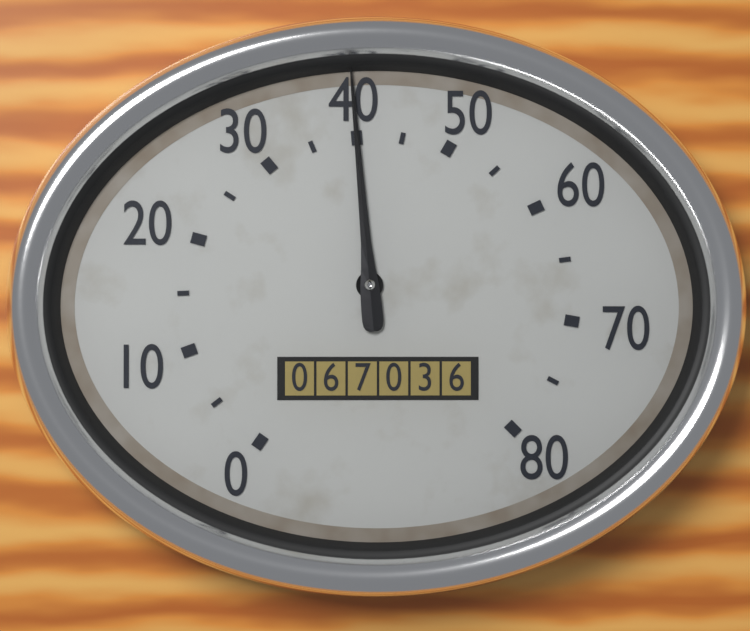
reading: 40 (no unit)
